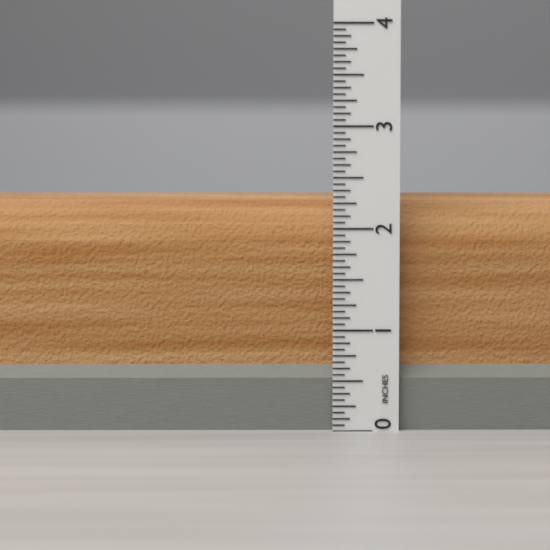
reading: 2.3750 in
